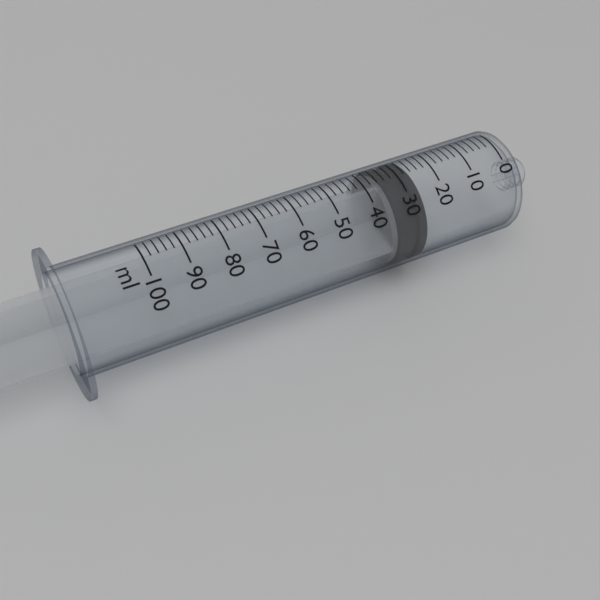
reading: 26 ml
